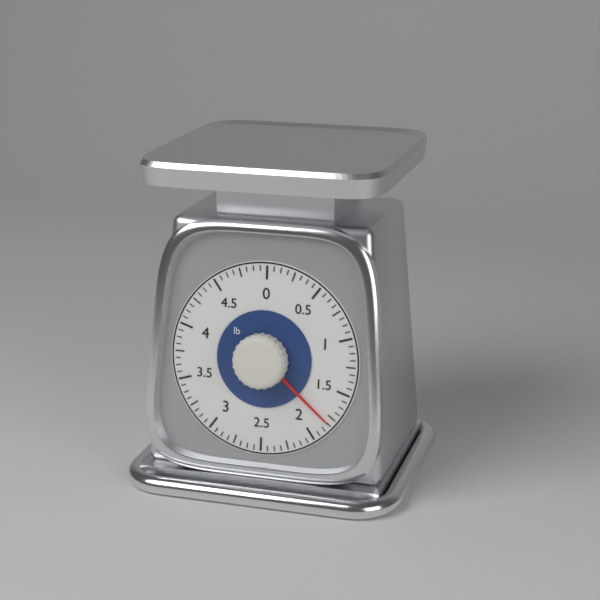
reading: 1.8125 lb
